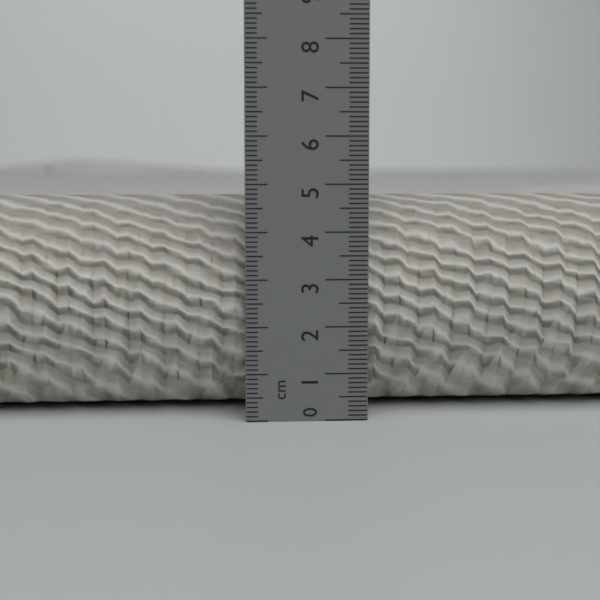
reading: 4.7 cm
